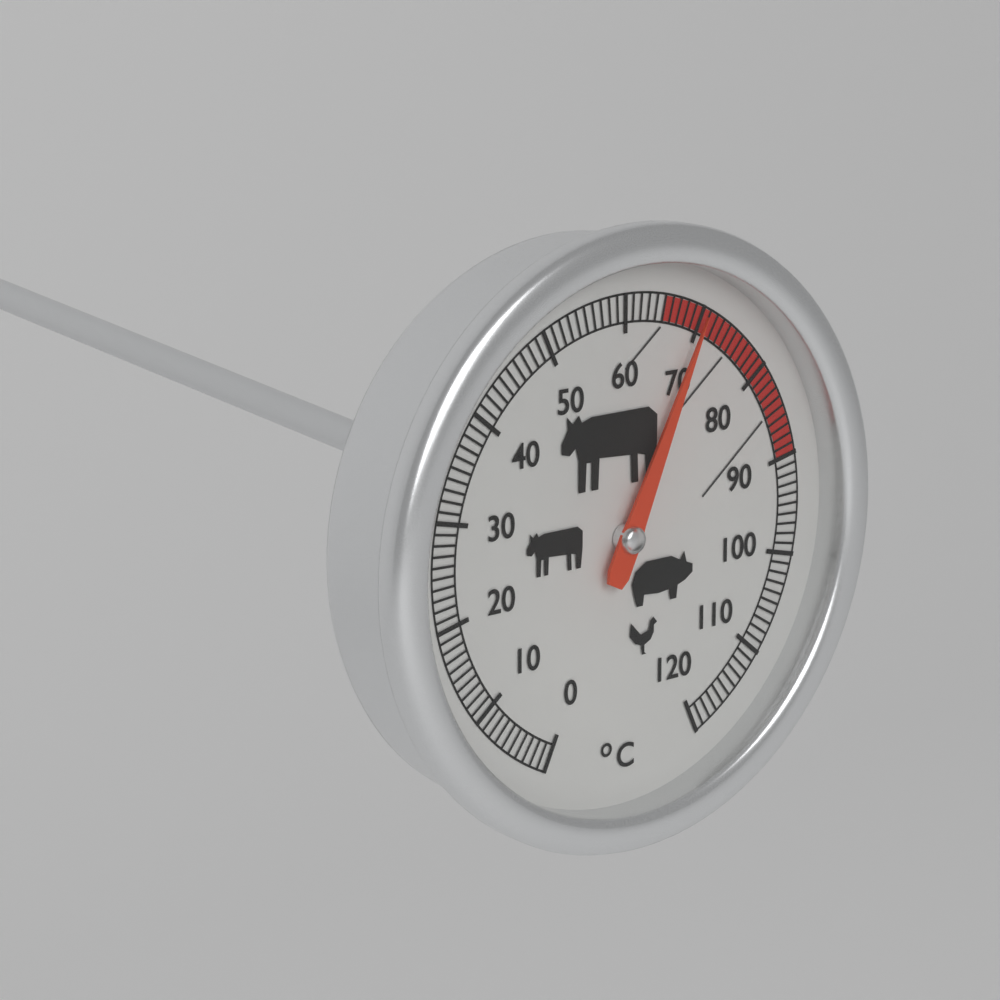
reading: 70 °C
